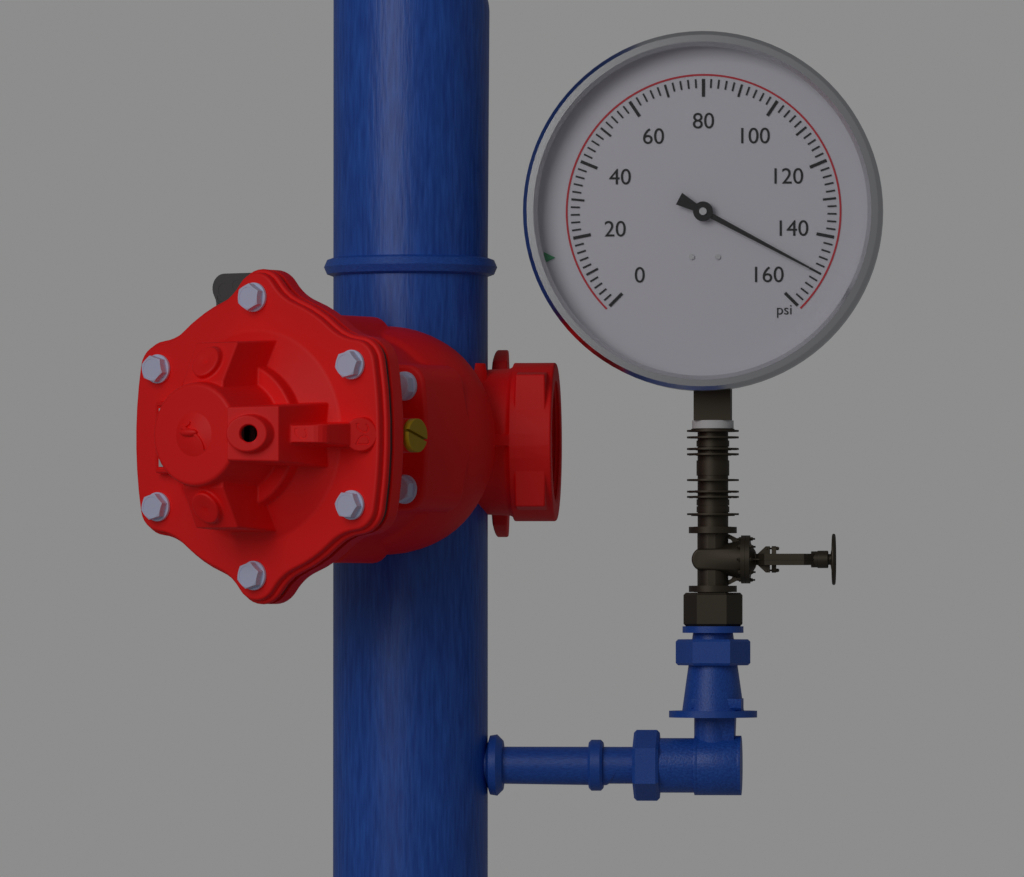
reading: 150 psi
